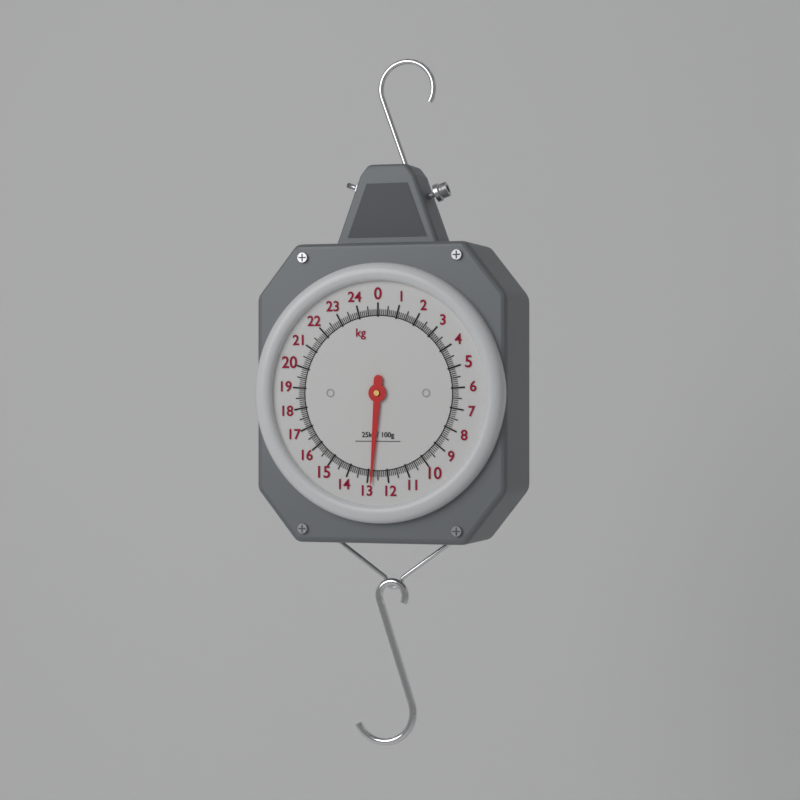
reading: 12.8 kg
